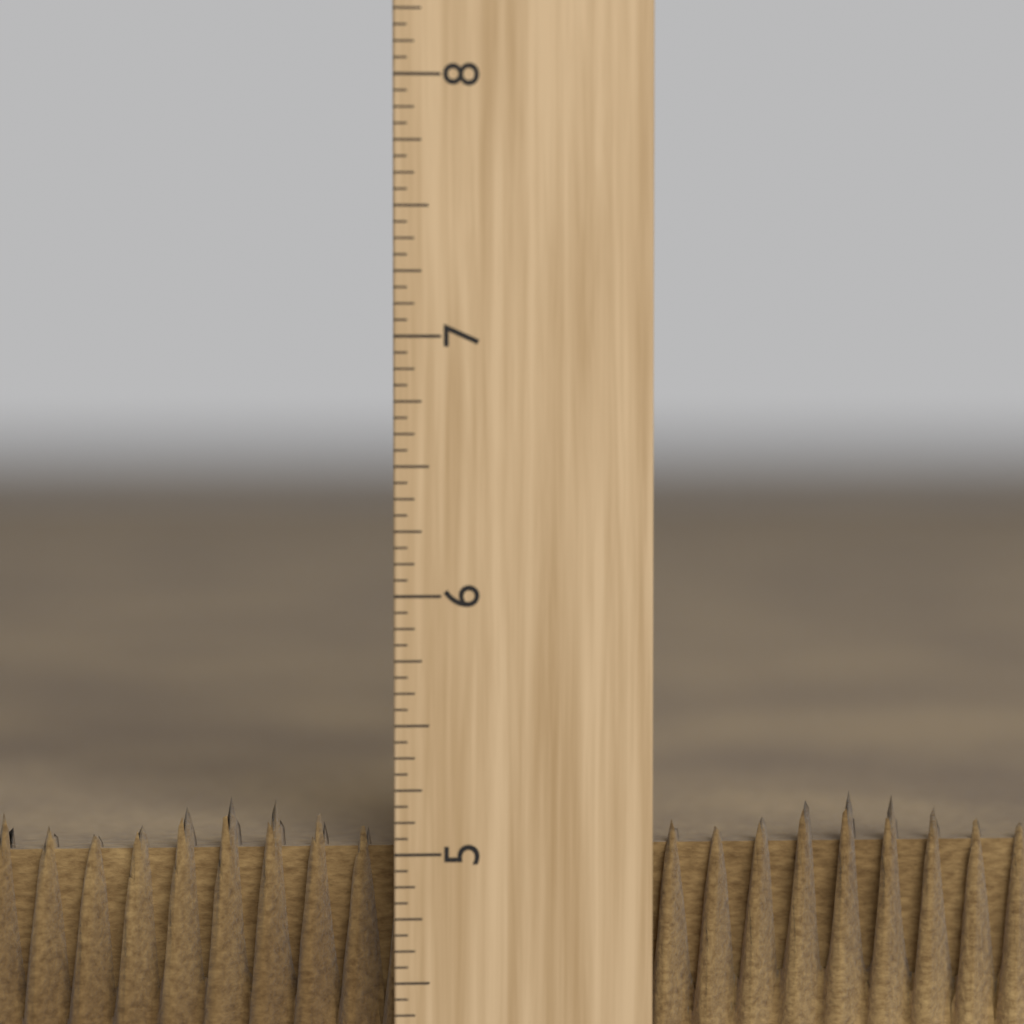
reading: 5.1875 inch
